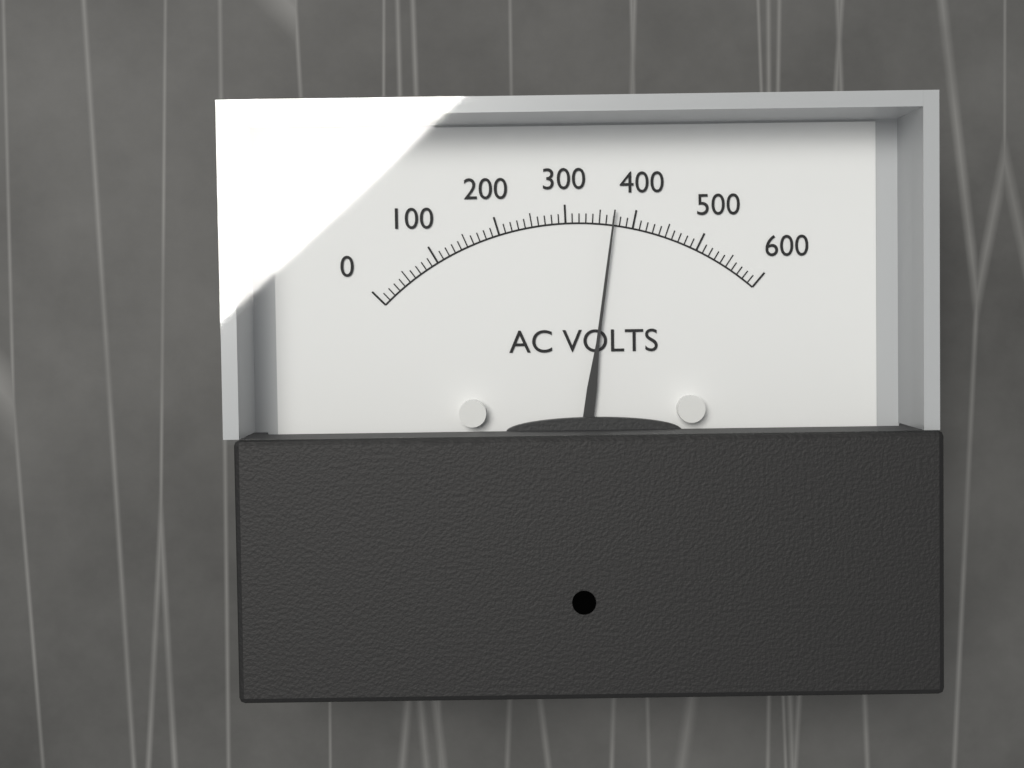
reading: 370 V
